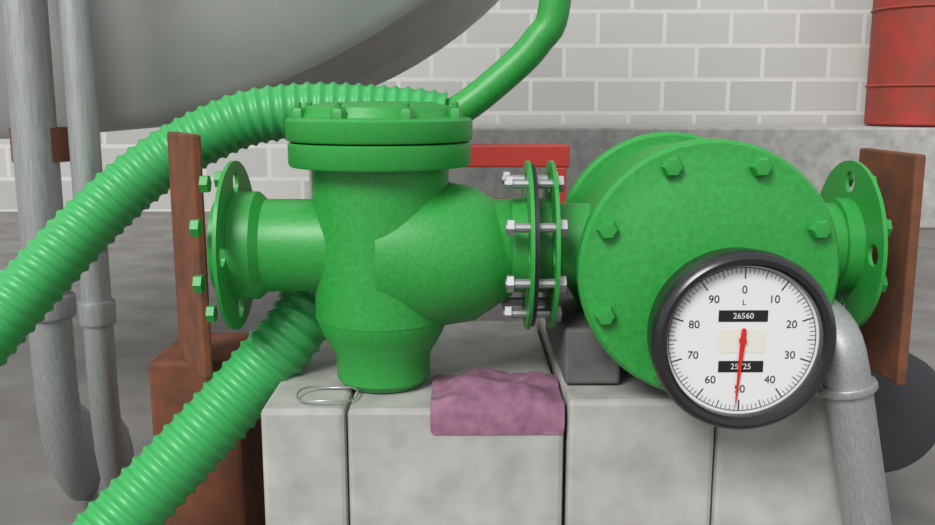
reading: 51 L
